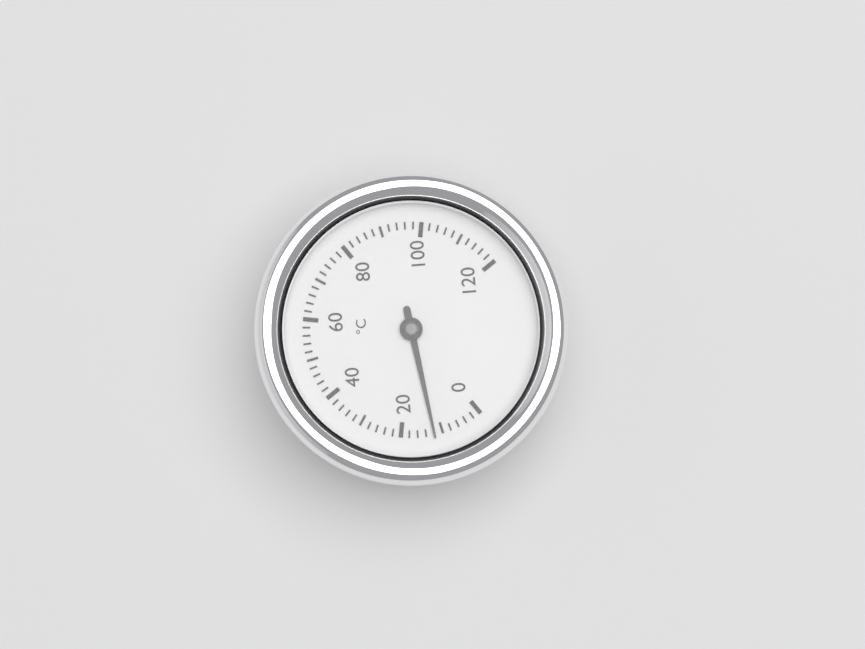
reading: 12 °C
